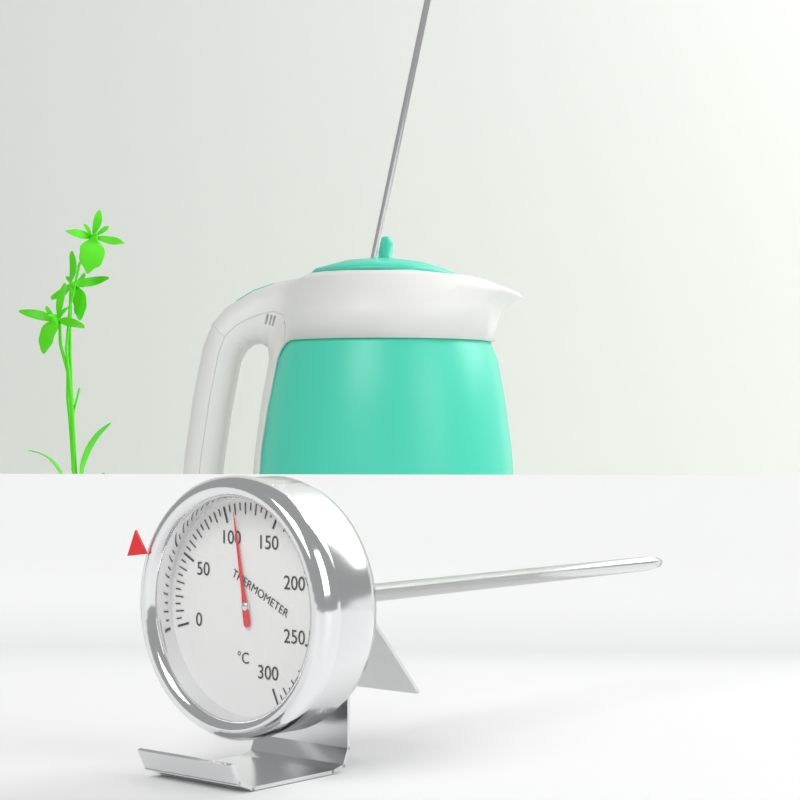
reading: 110 °C
